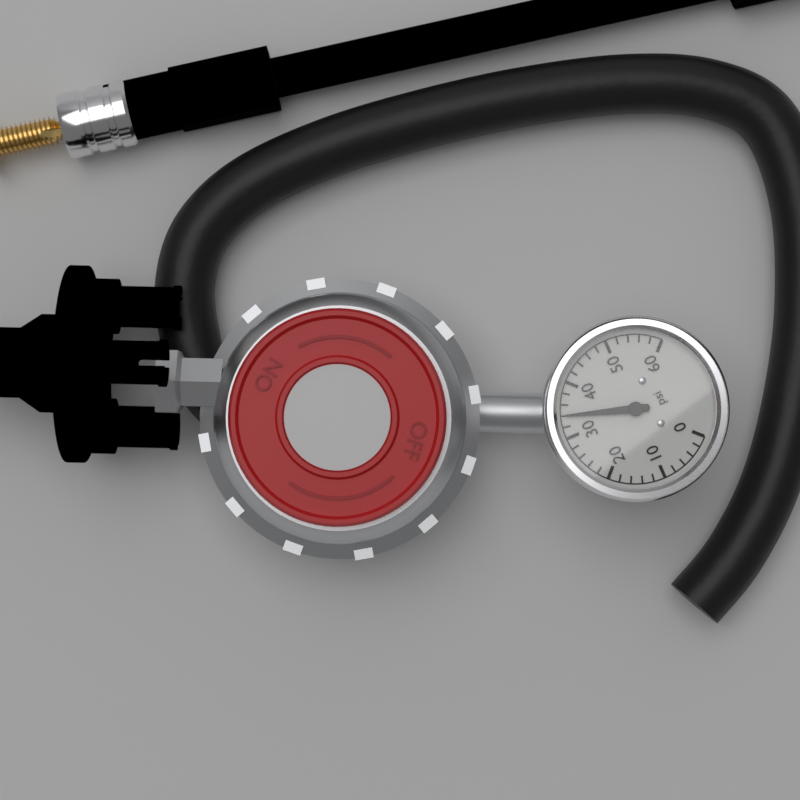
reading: 34 psi
